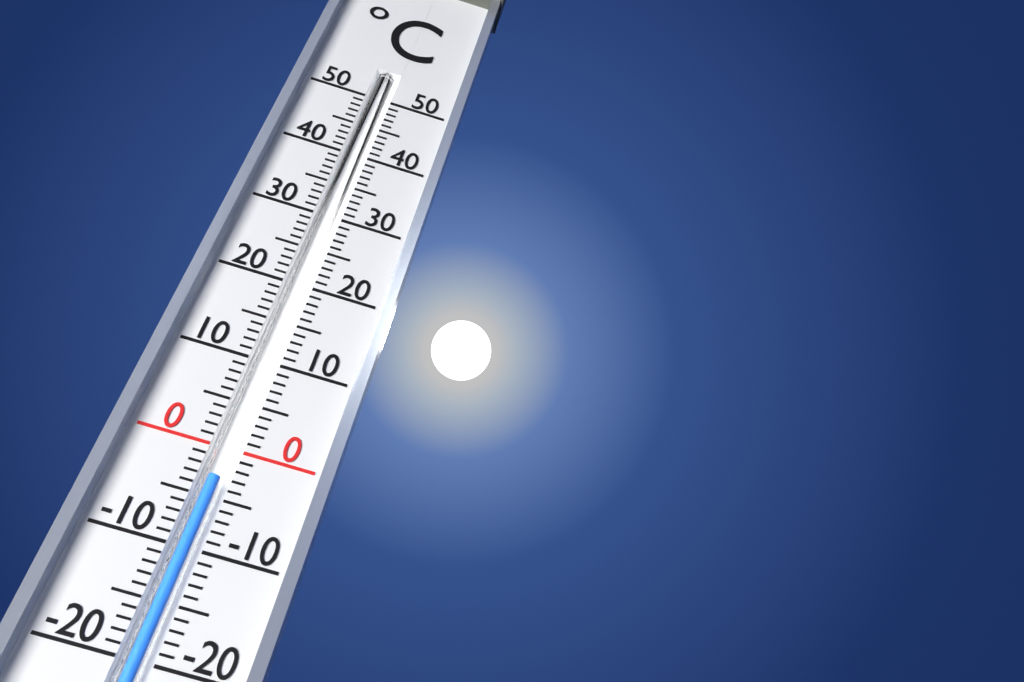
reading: -3 °C
